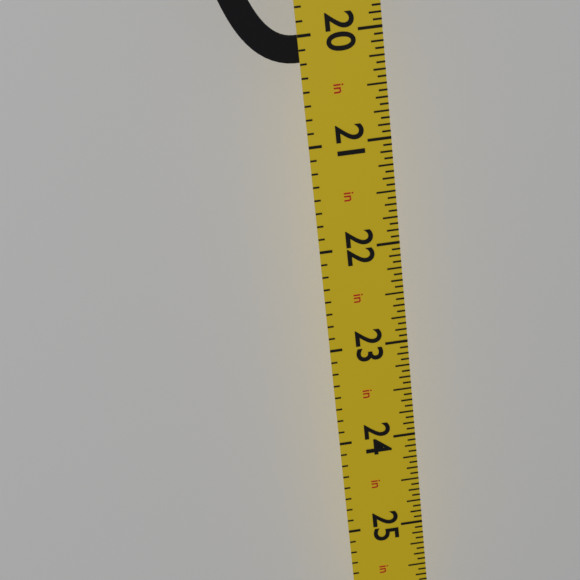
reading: 20.2500 in
